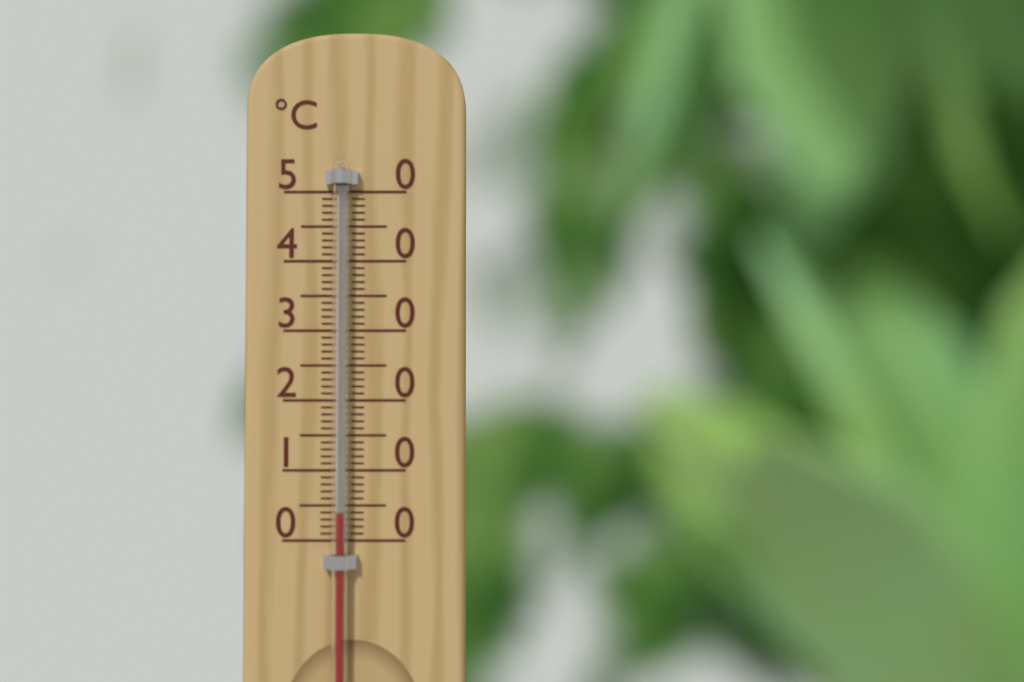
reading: 4 °C
